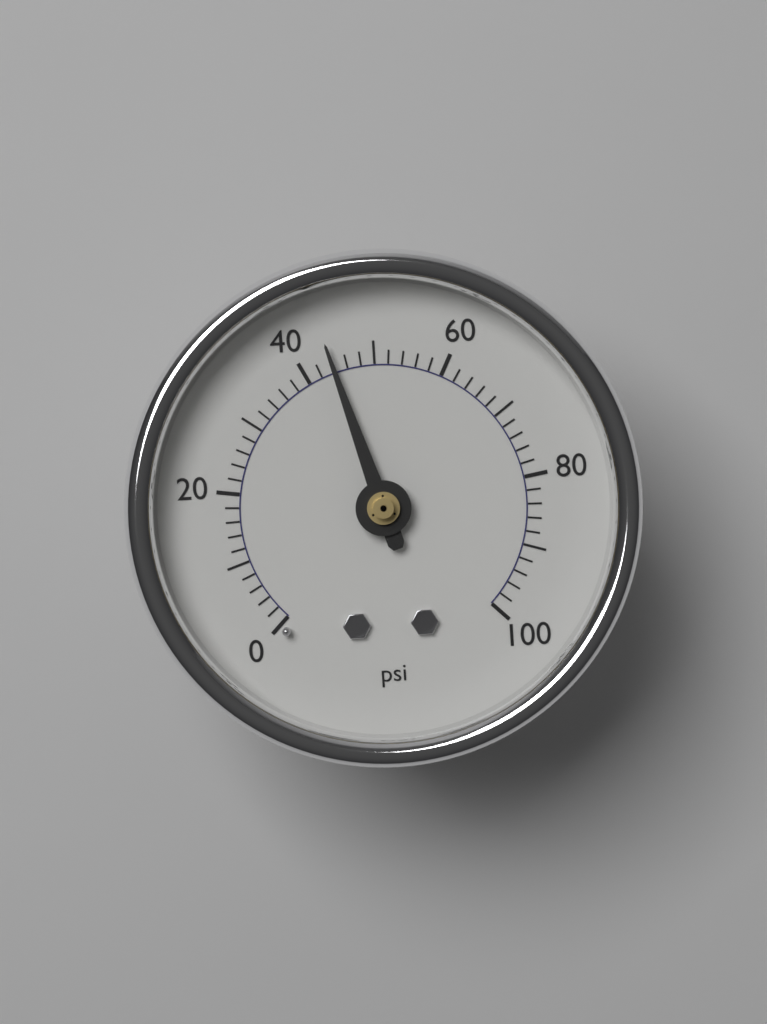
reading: 44 psi
